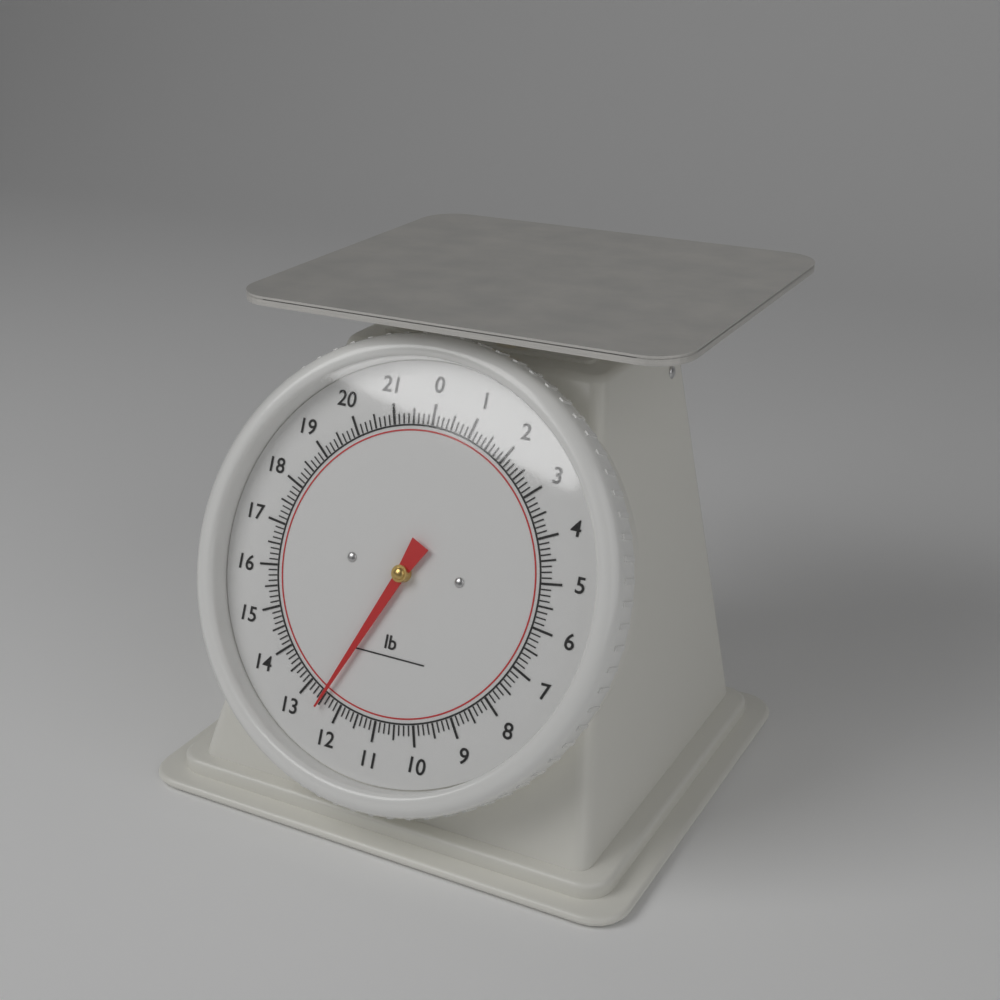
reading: 12.500 lb
